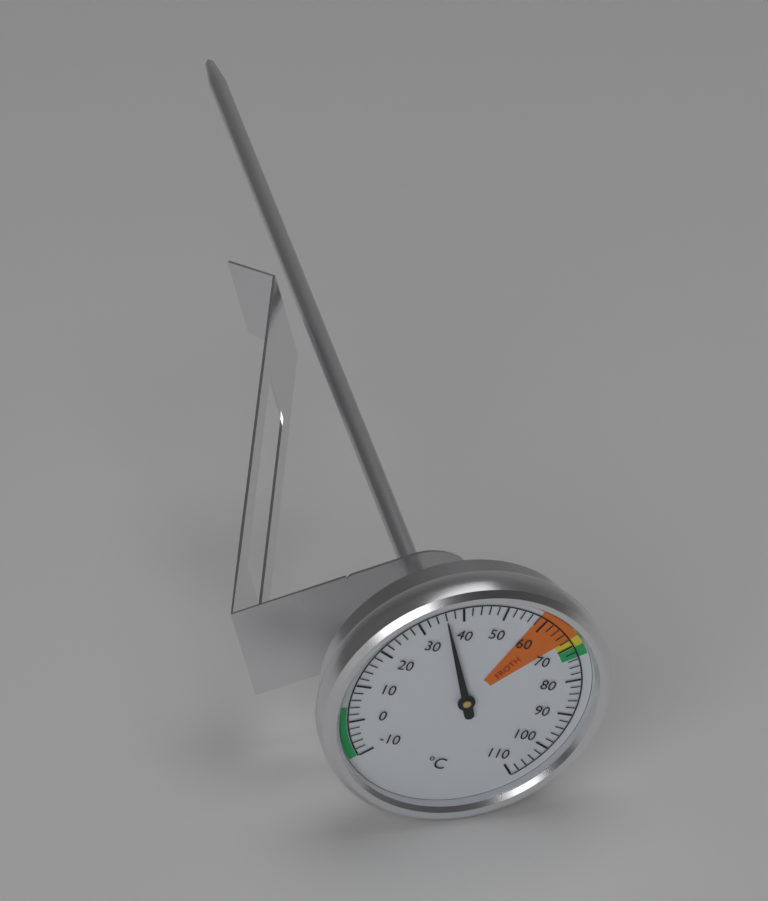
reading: 36 °C
